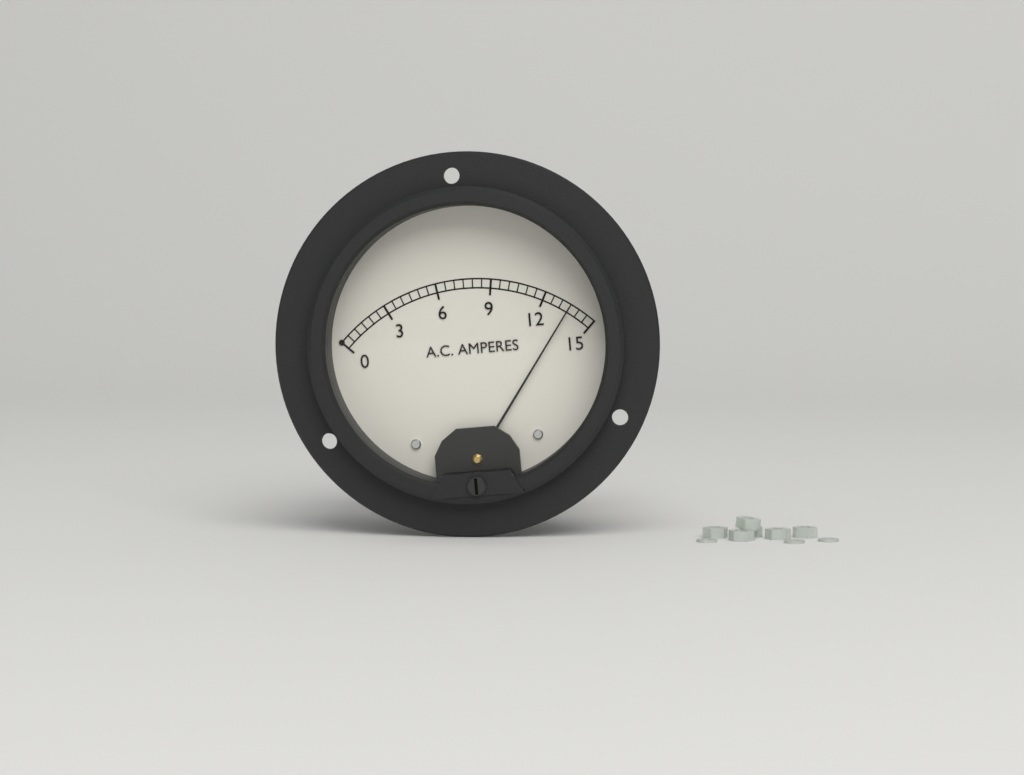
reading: 13.5 A
